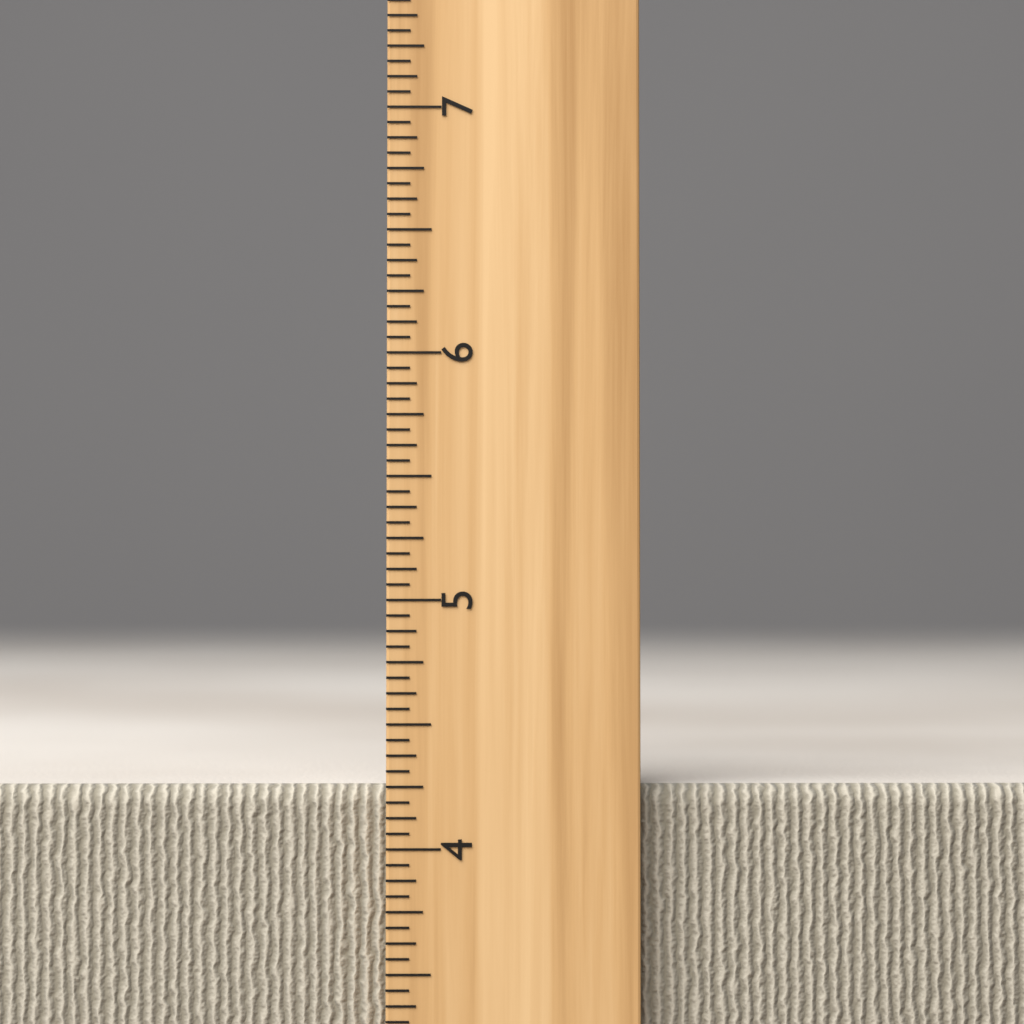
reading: 4.2500 inch
